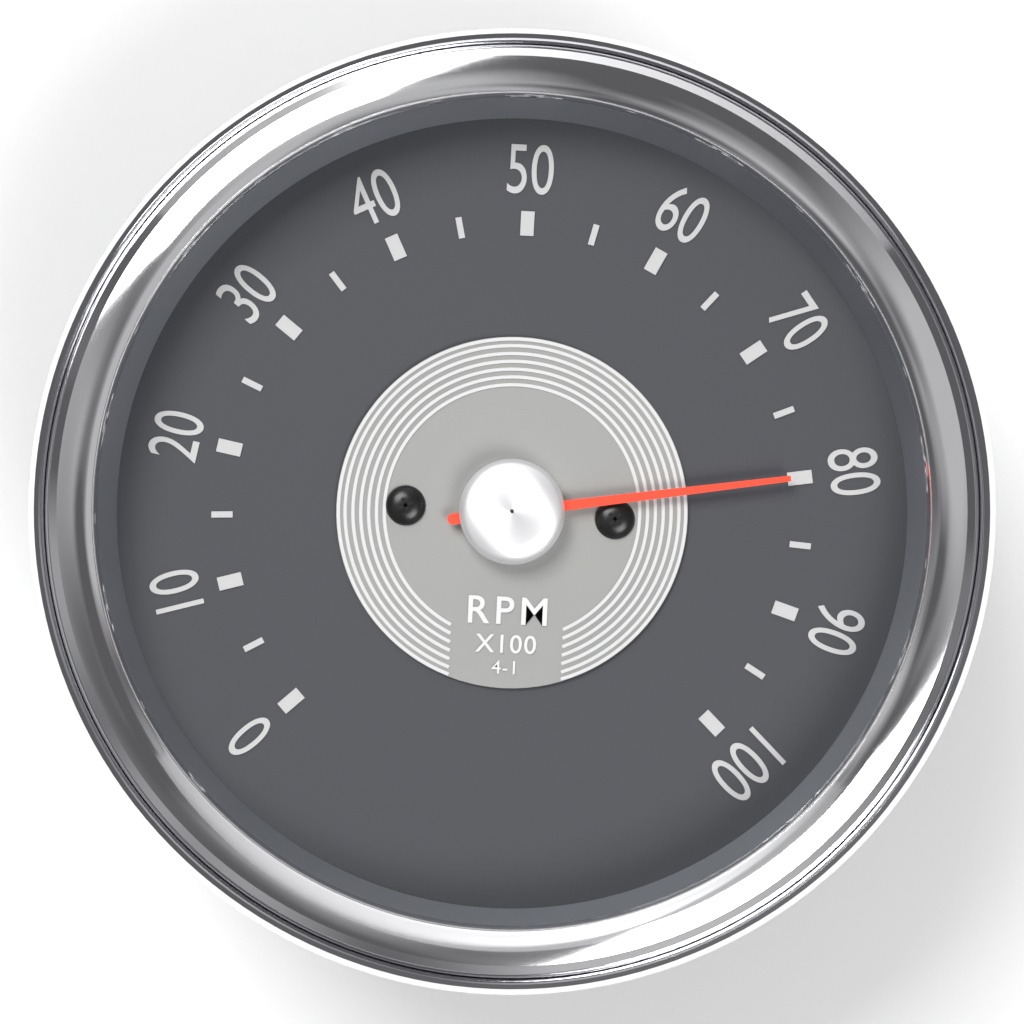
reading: 80 RPM x100
